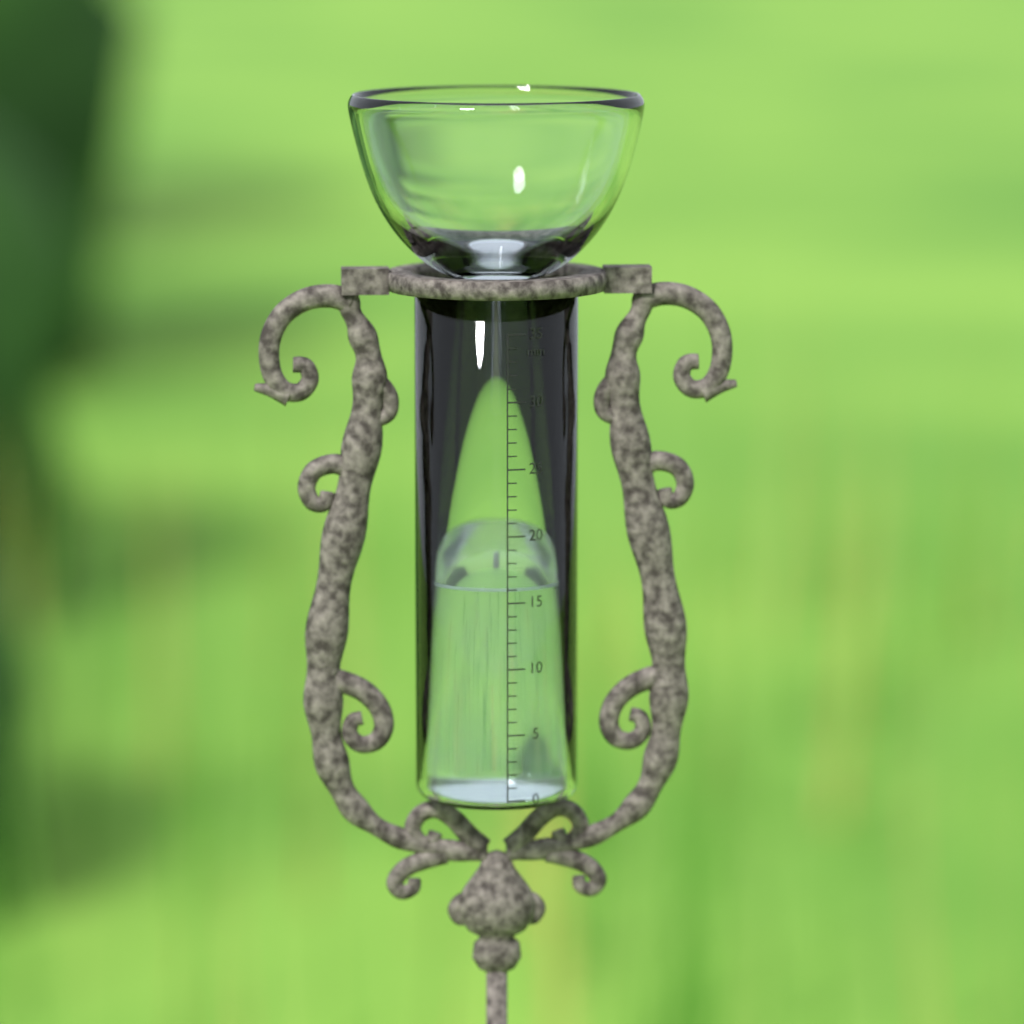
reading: 16 mm
